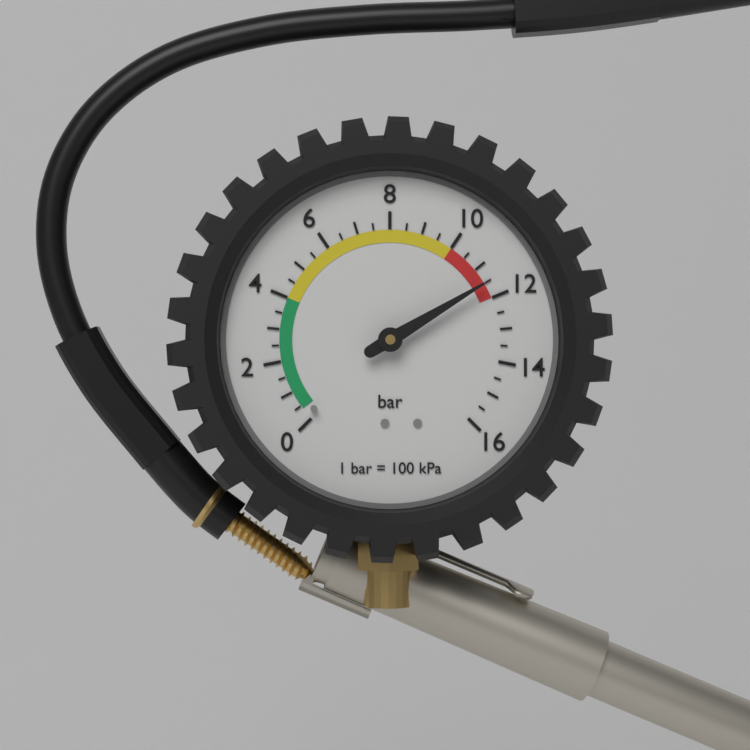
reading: 11.5 bar
